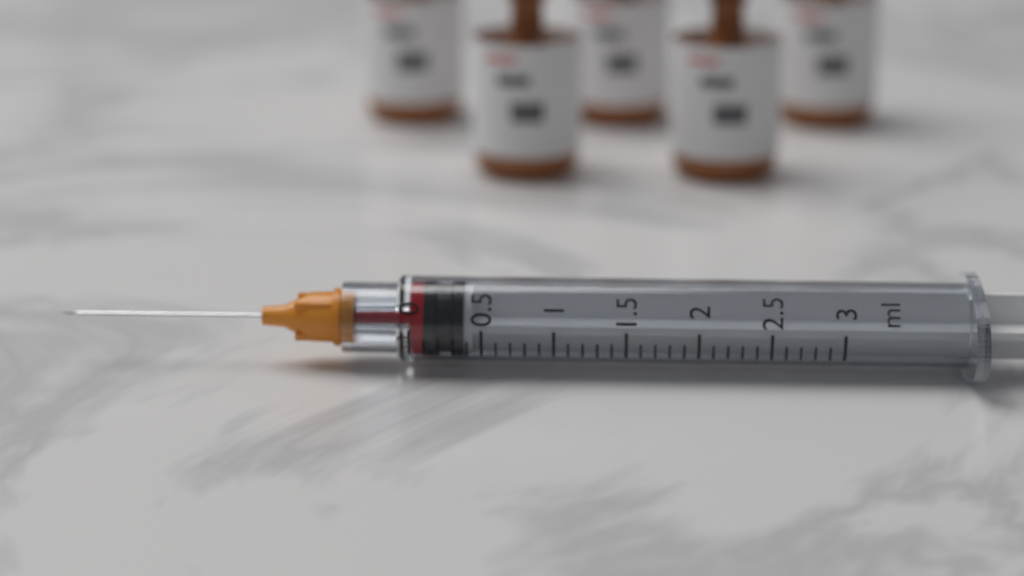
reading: 0.1 ml
